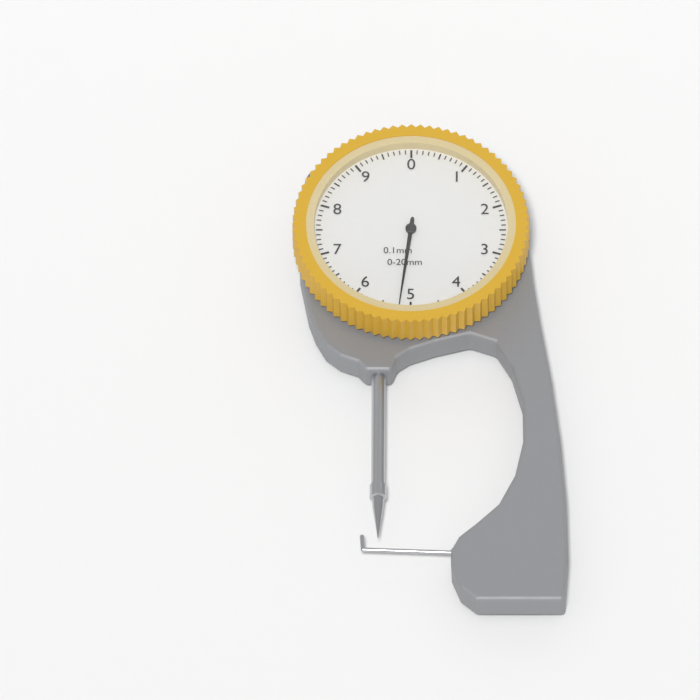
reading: 5.2 mm
